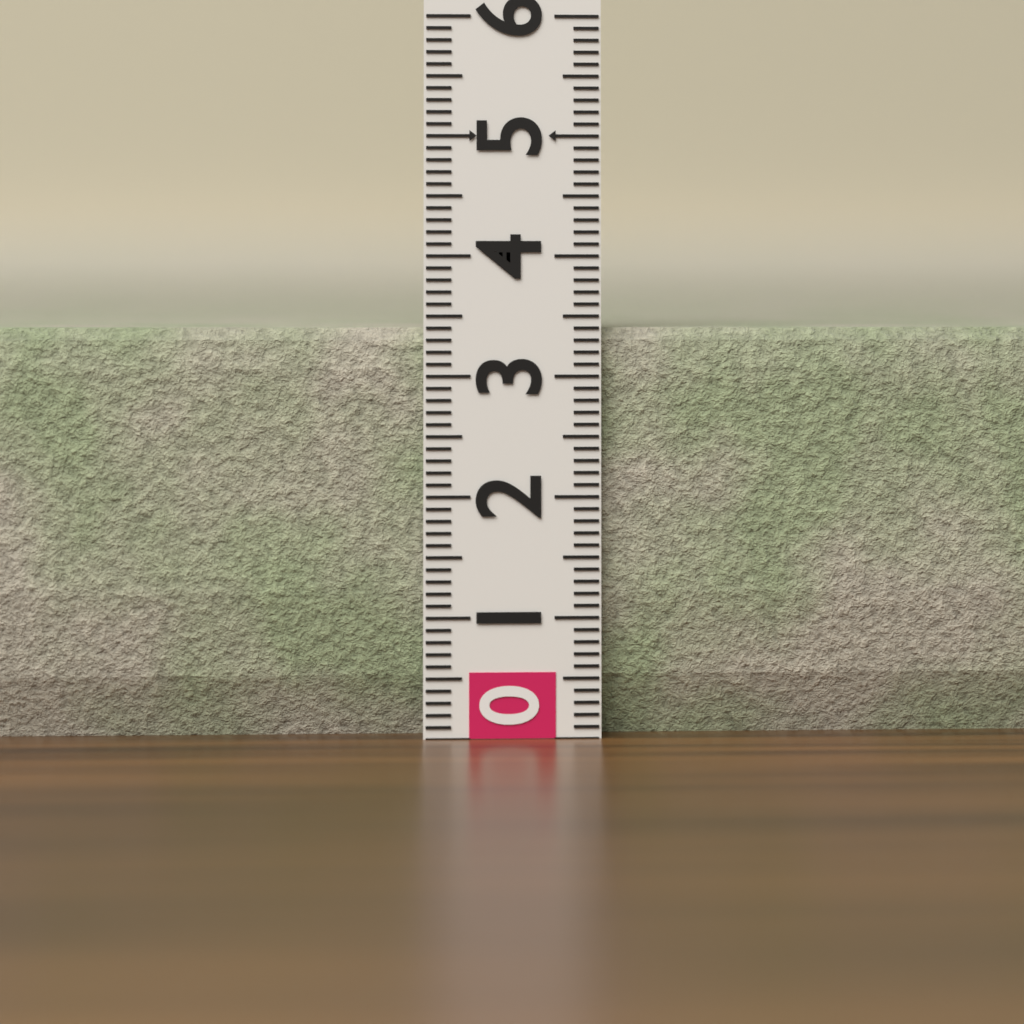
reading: 3.4 (no unit)
